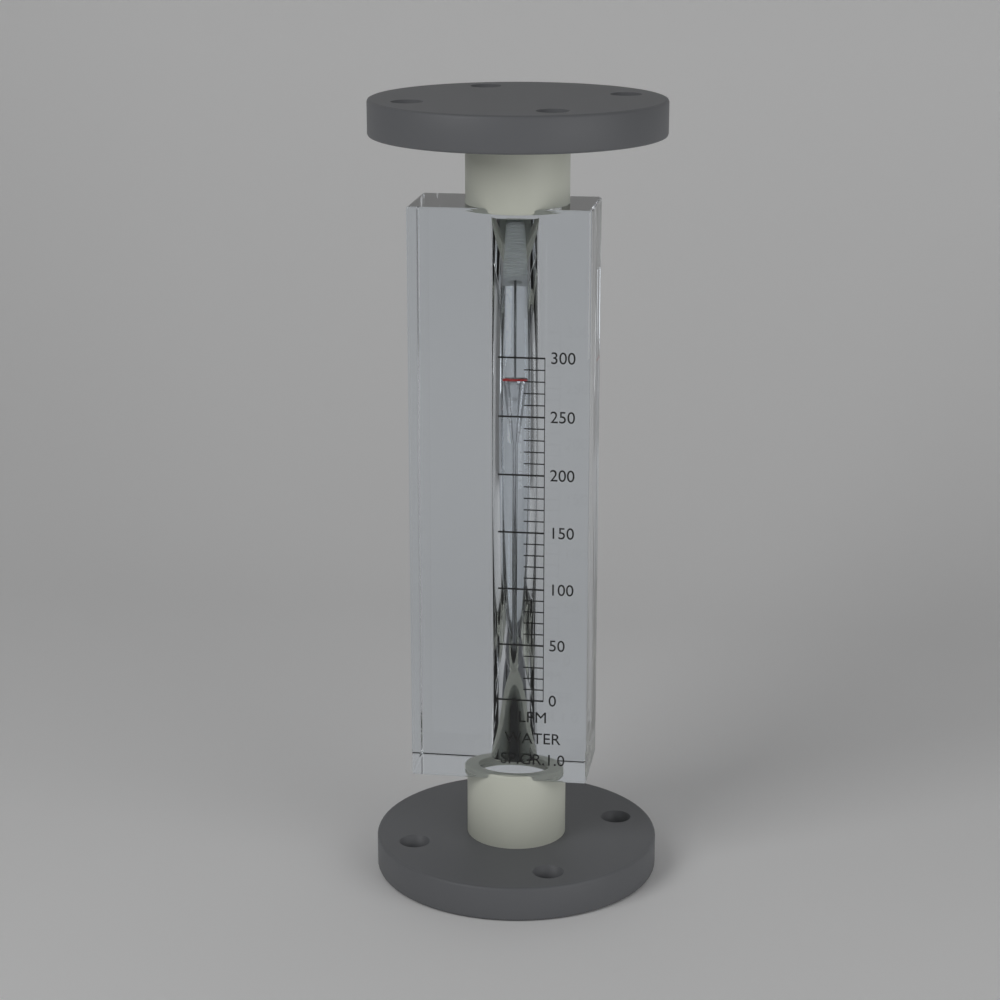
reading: 280 LPM
